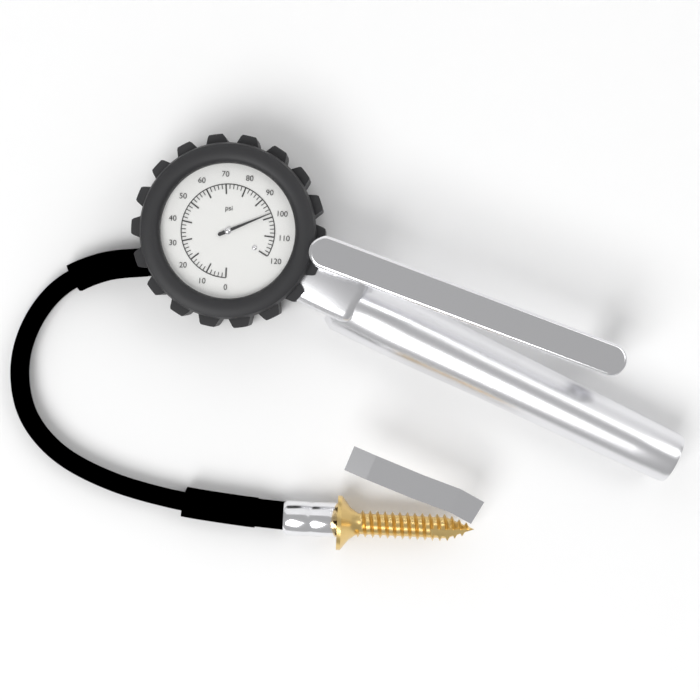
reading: 98 psi
